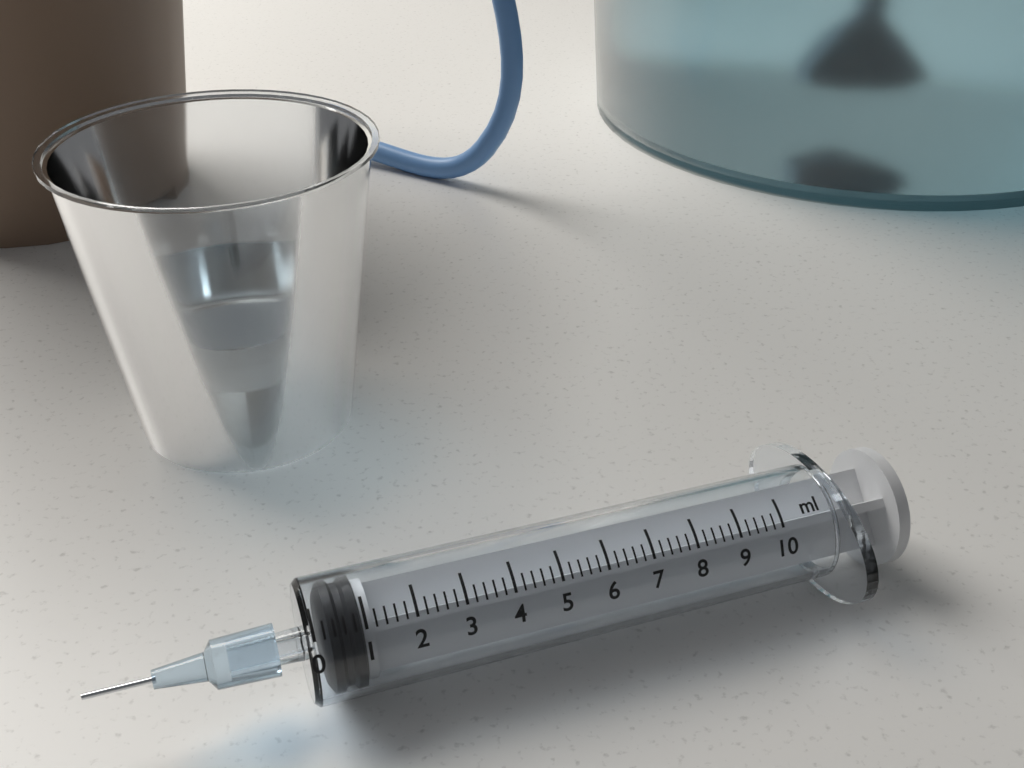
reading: 0.2 ml
